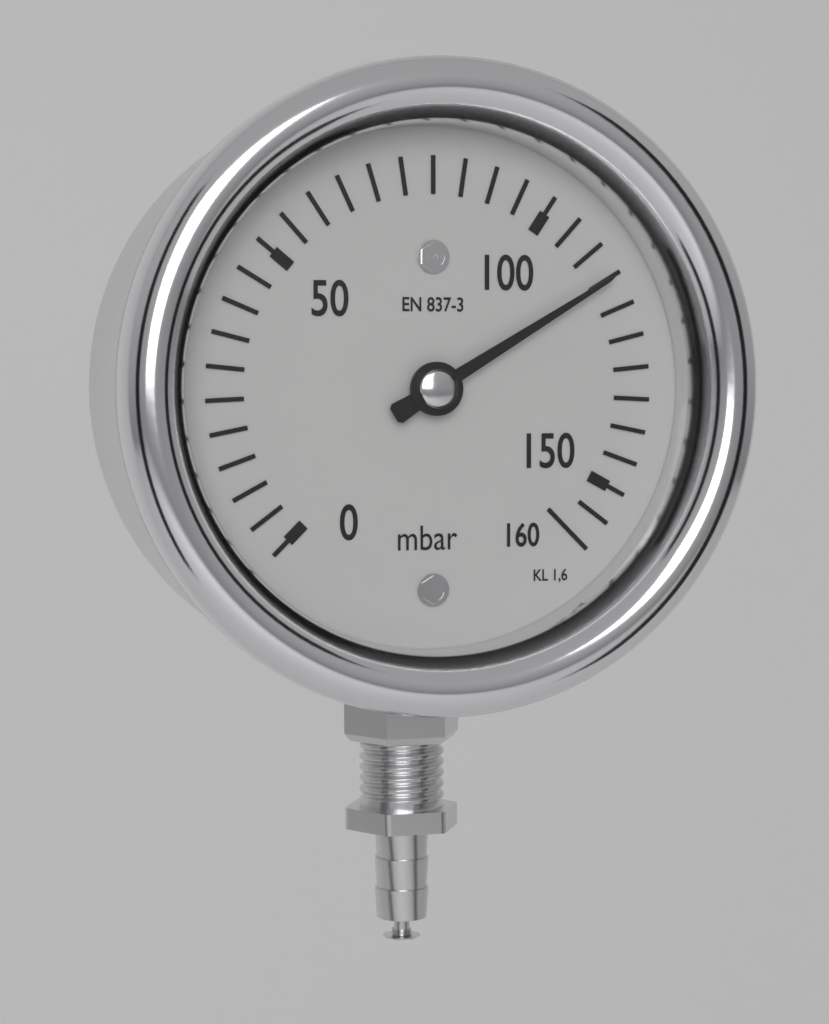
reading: 115 mbar
